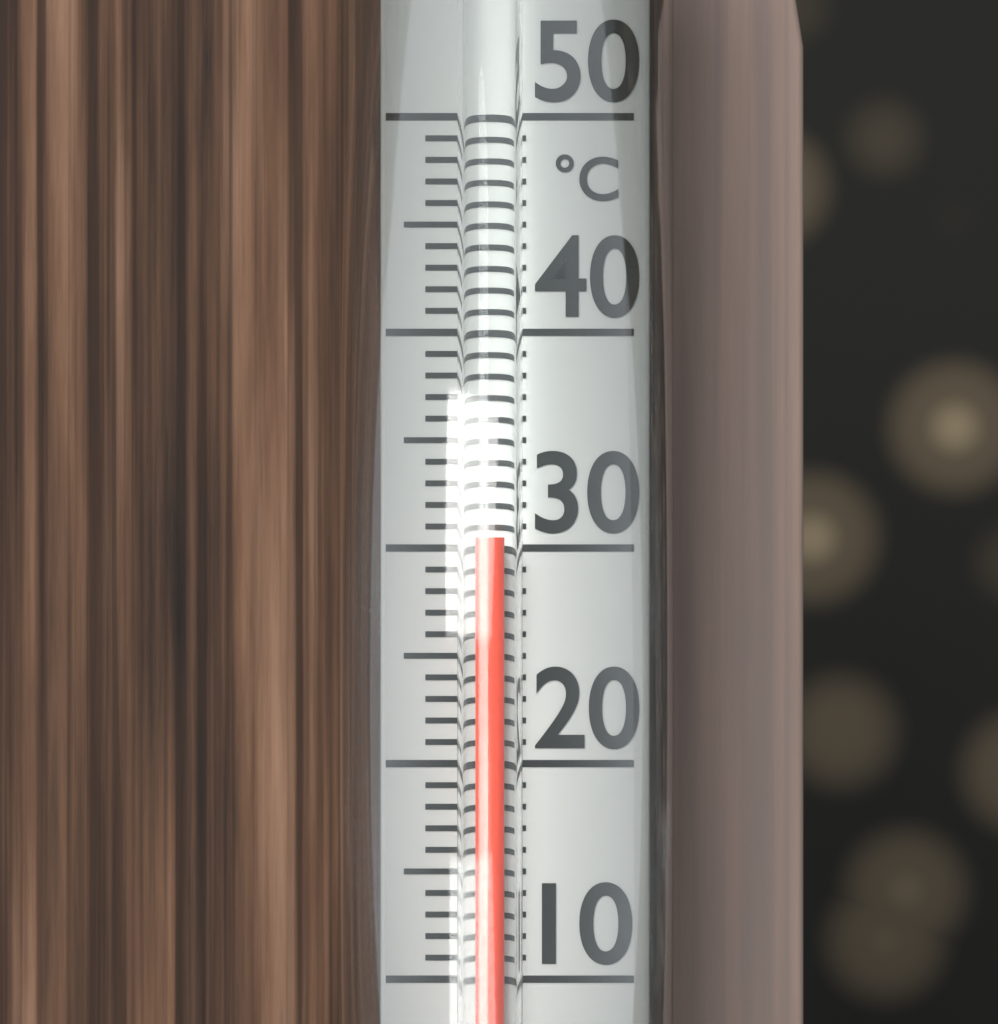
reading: 30.5 °C
